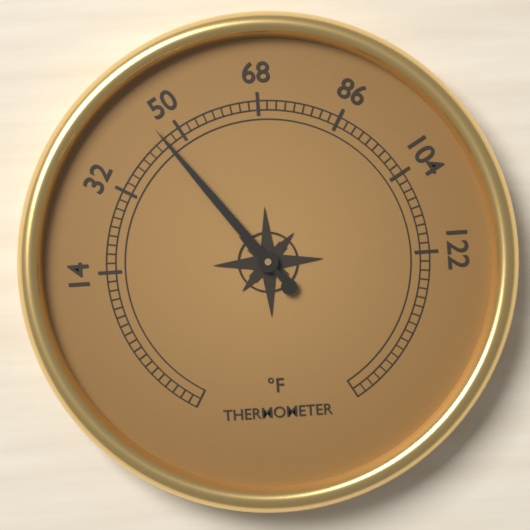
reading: 46 °F
